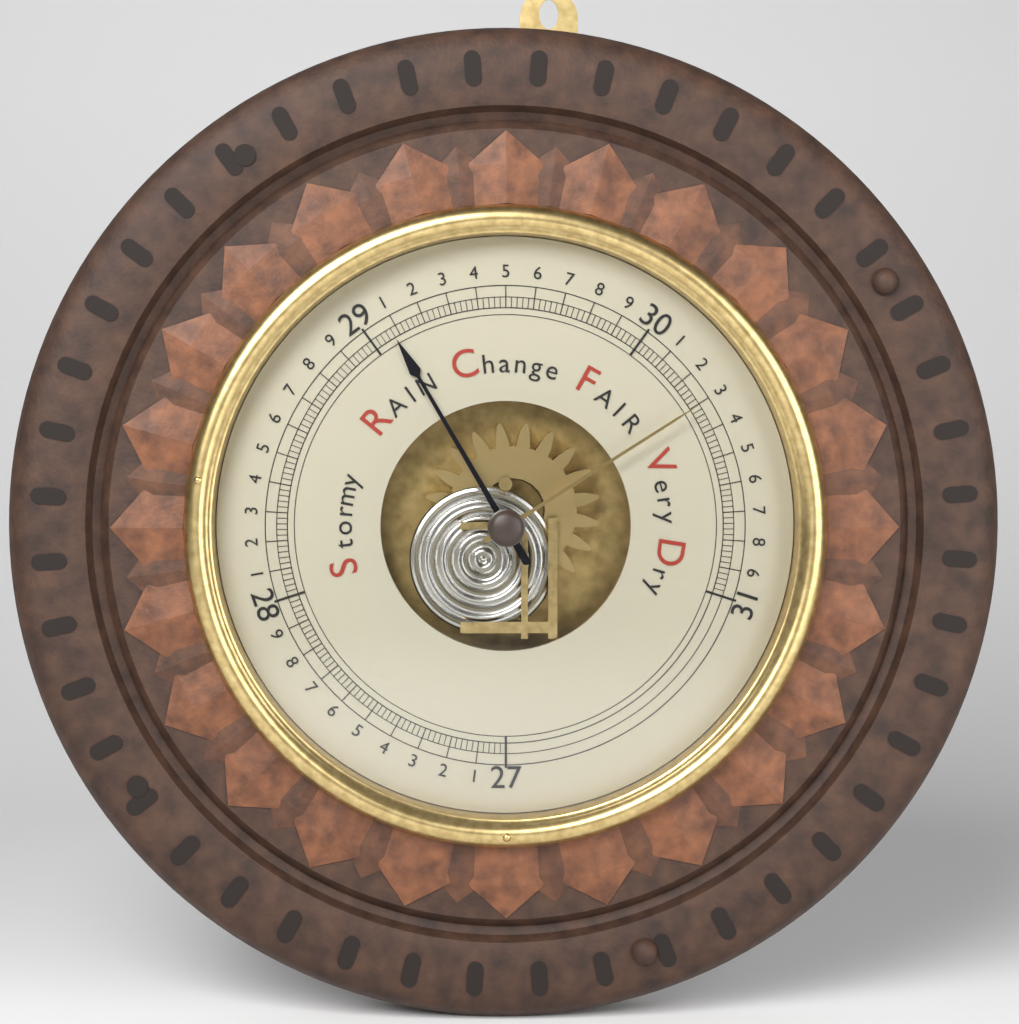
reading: 29.08 inHg
